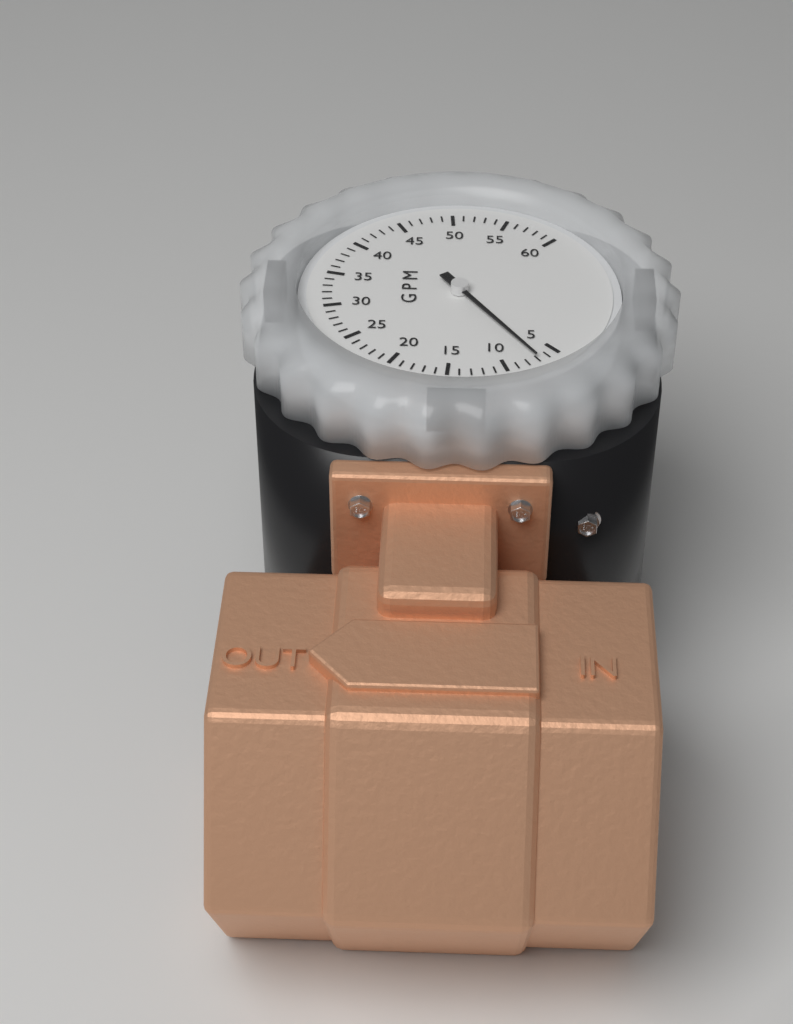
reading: 7 GPM
